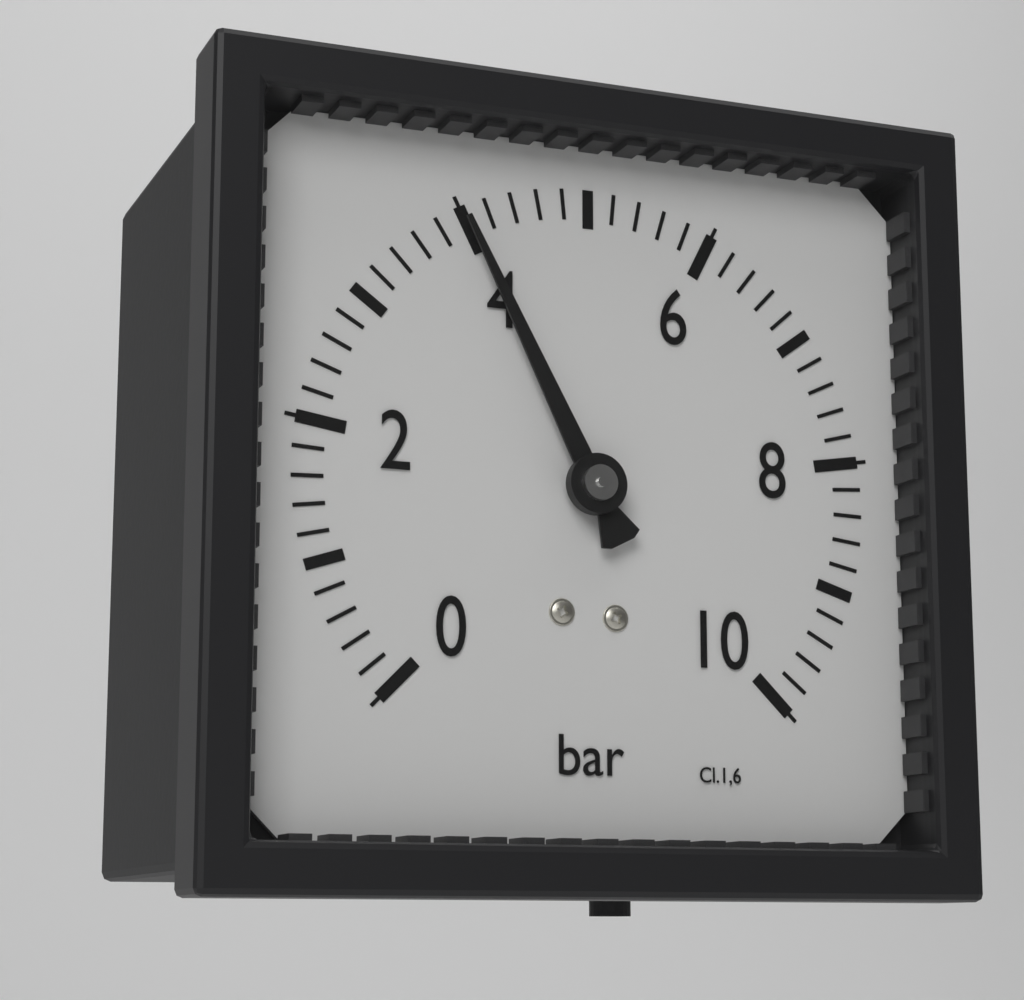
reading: 4.0 bar
